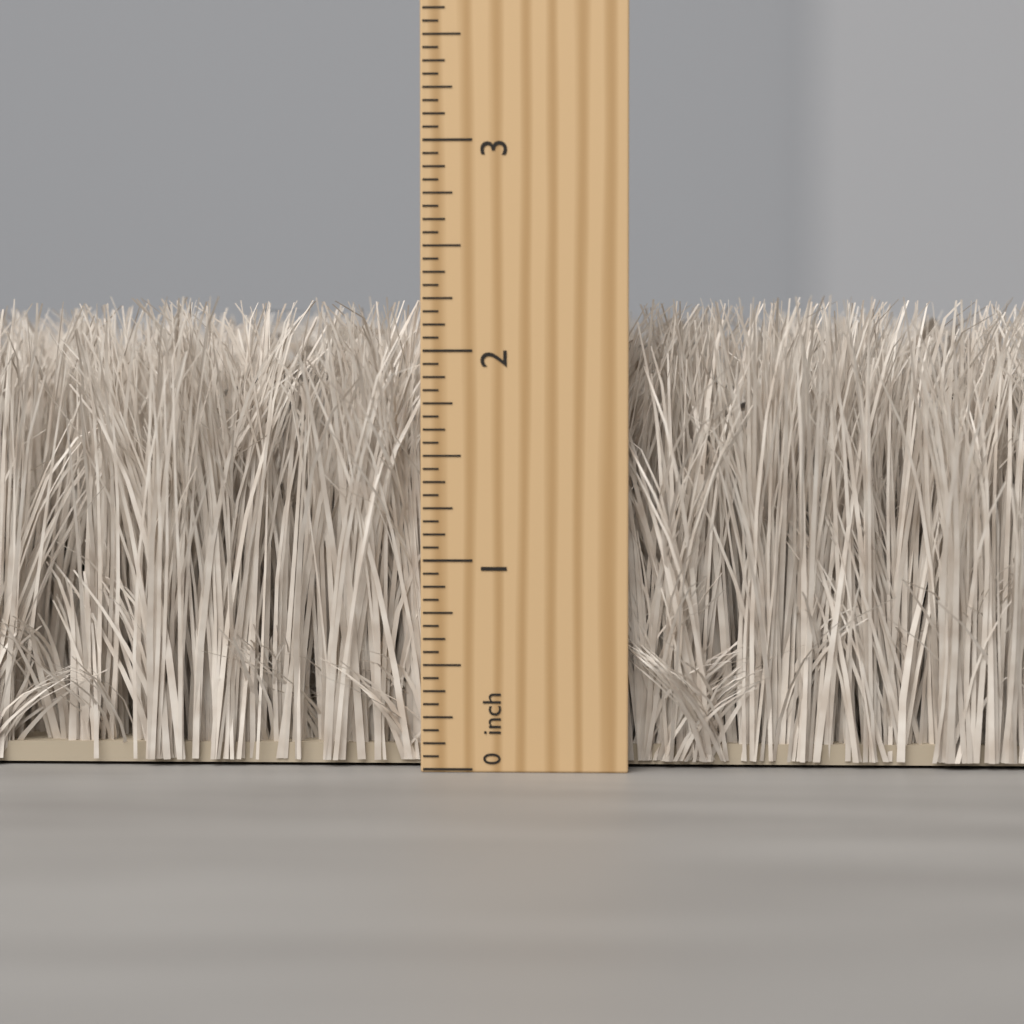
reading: 2.2500 inch
